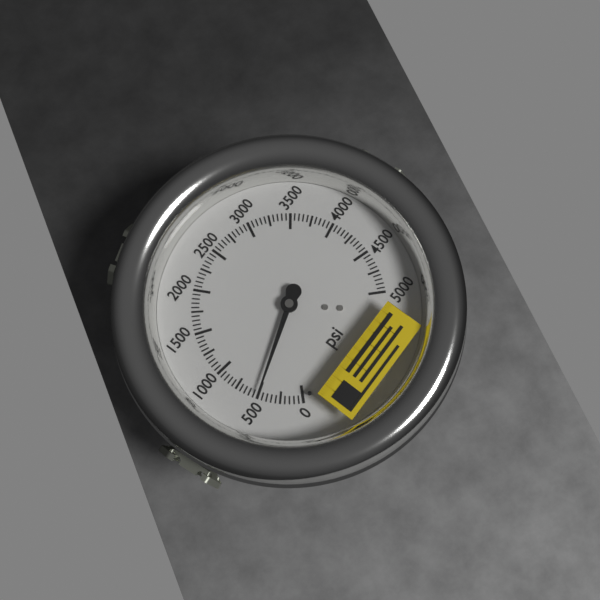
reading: 500 psi
